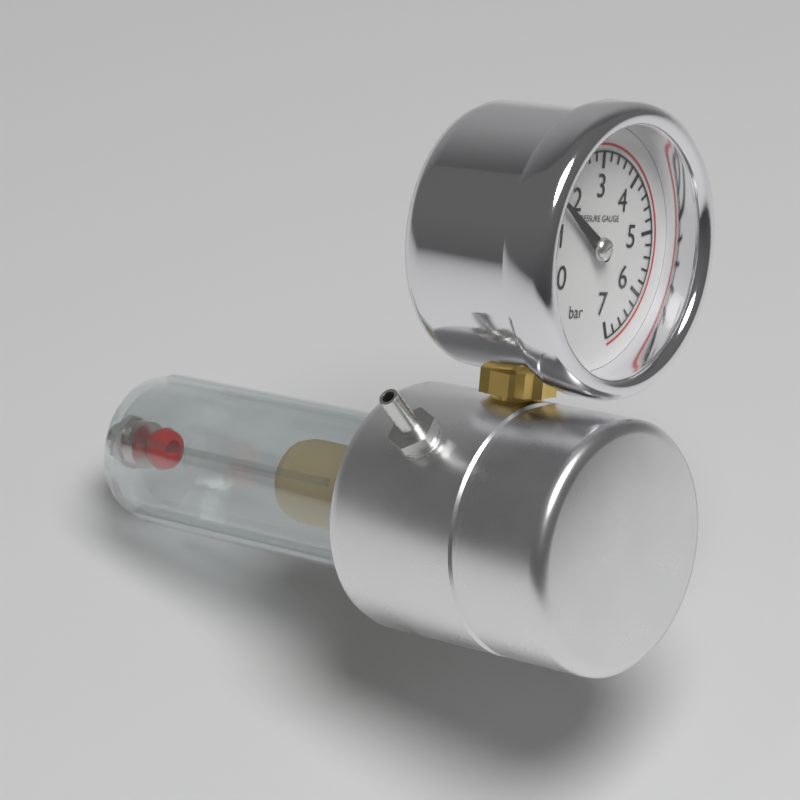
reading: 1.6 bar
